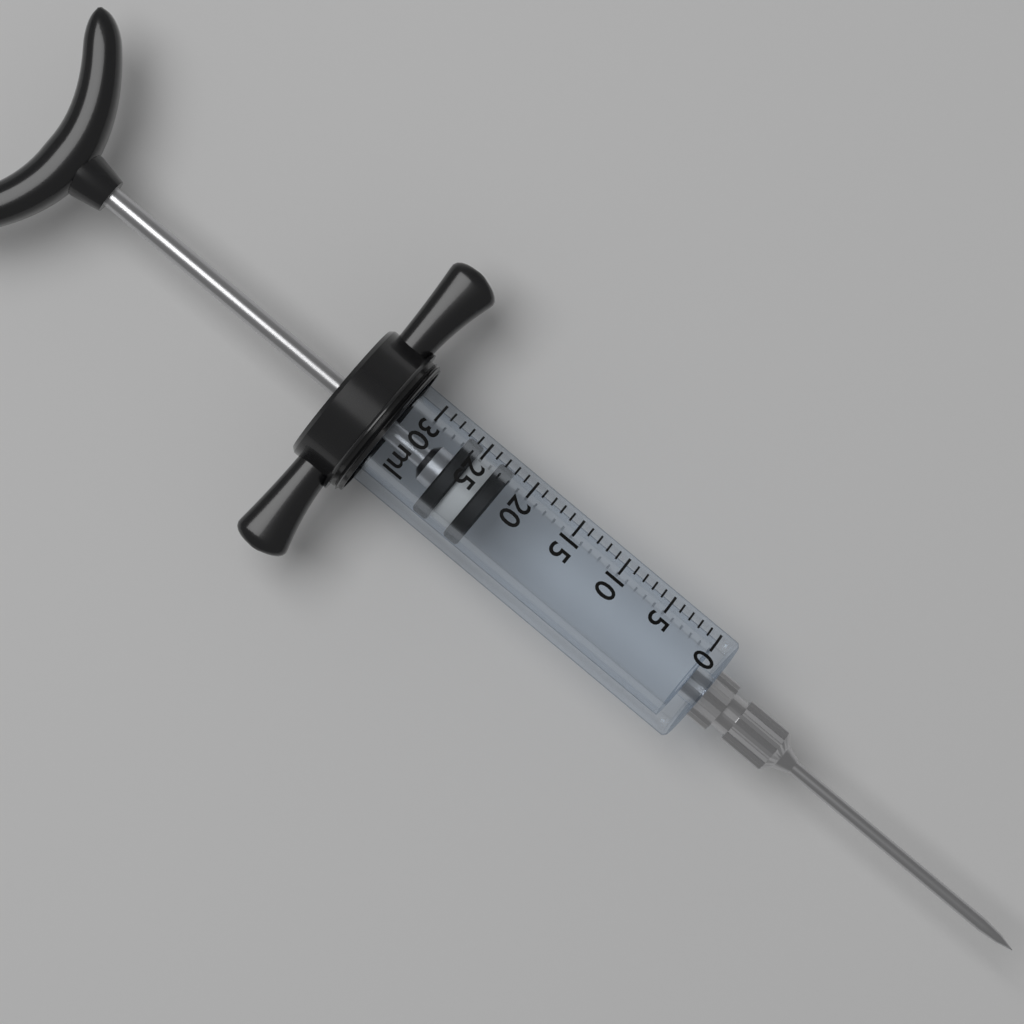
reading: 22 ml
